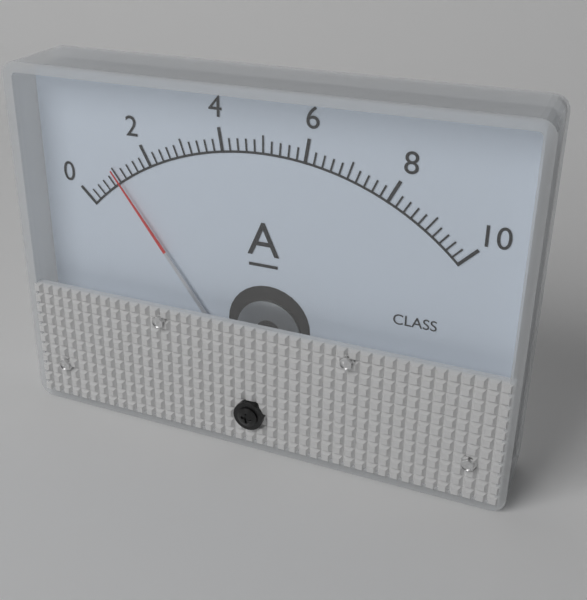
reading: 1.0 A
